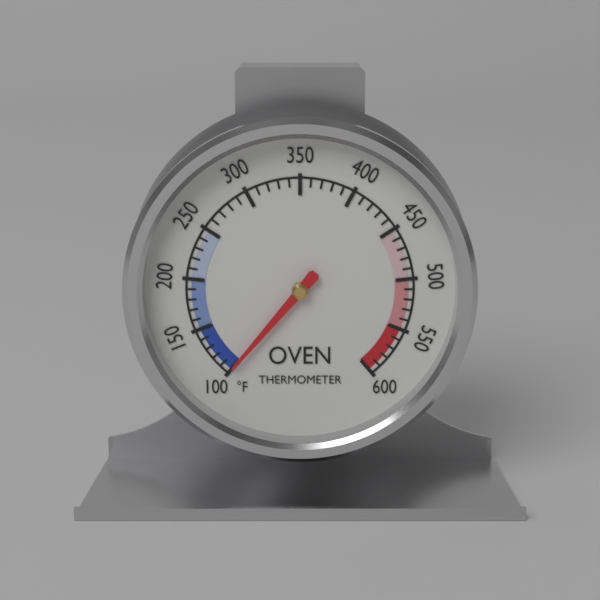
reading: 100 °F
